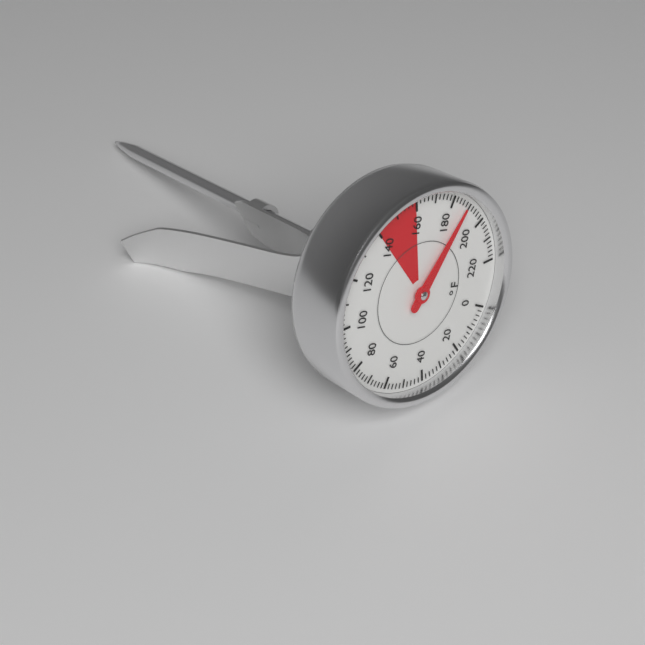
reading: 188 °F
